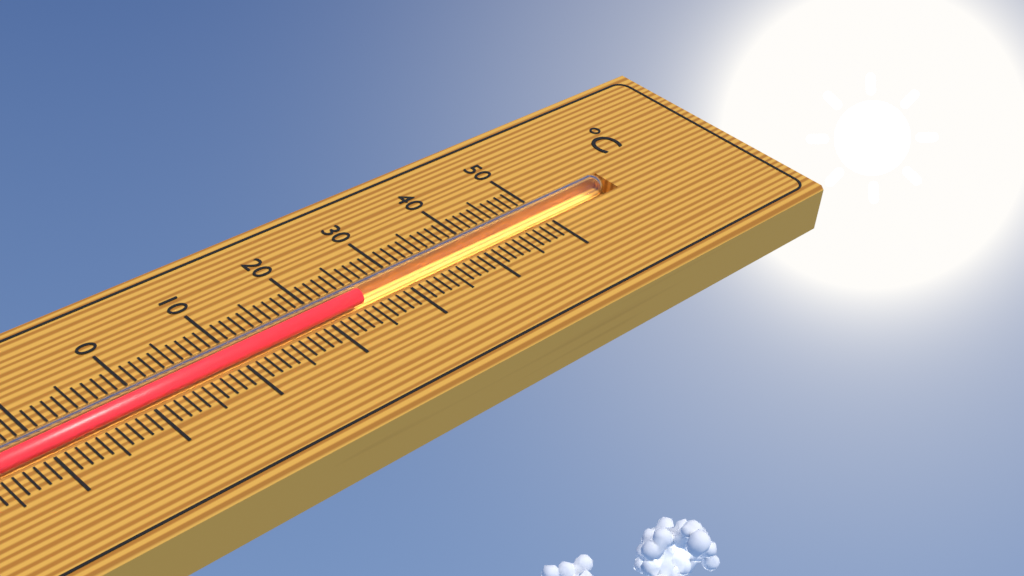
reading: 25 °C
